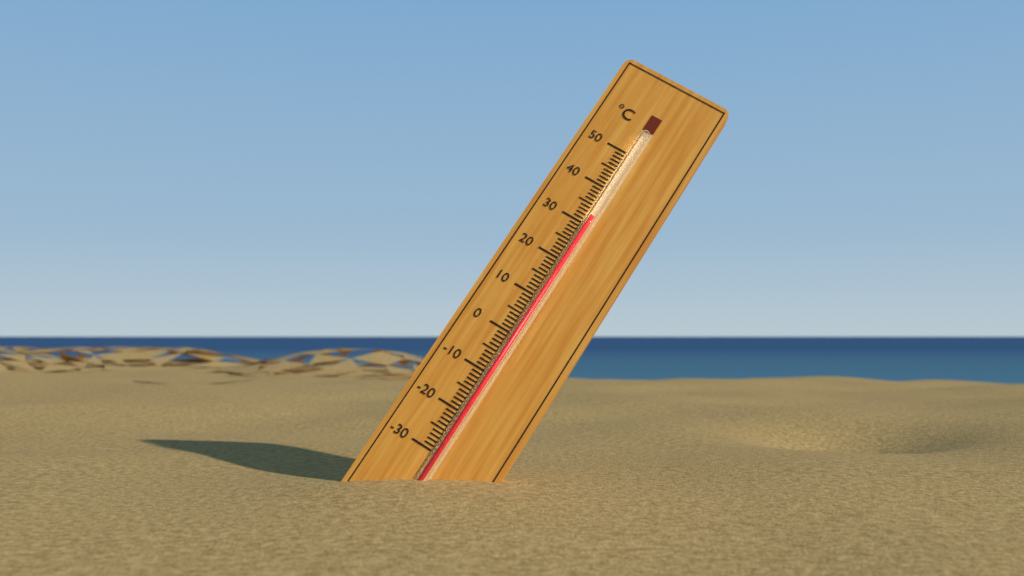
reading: 32 °C
